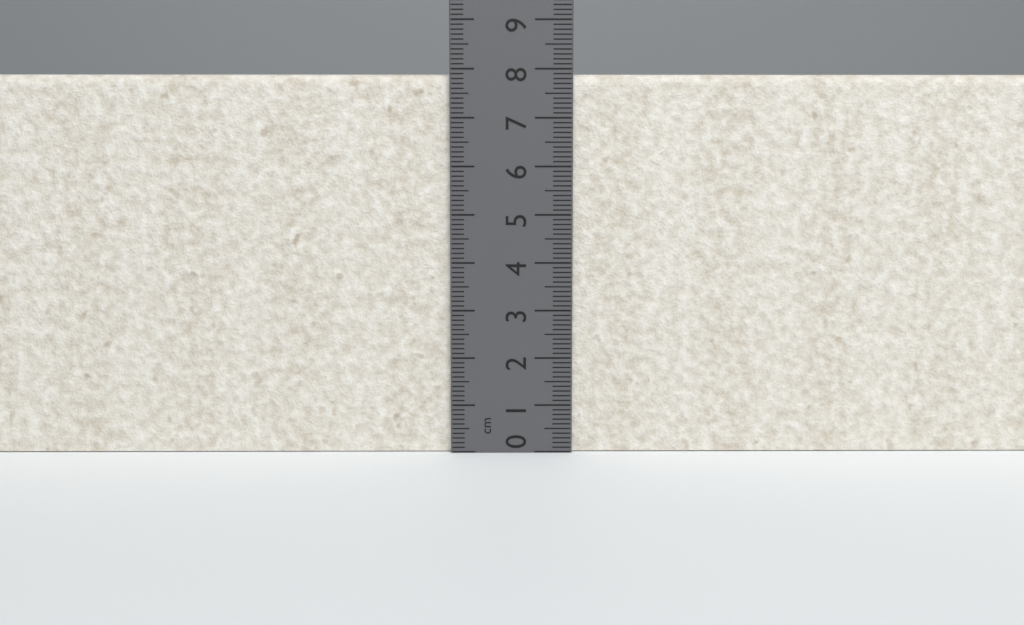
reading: 7.9 cm
